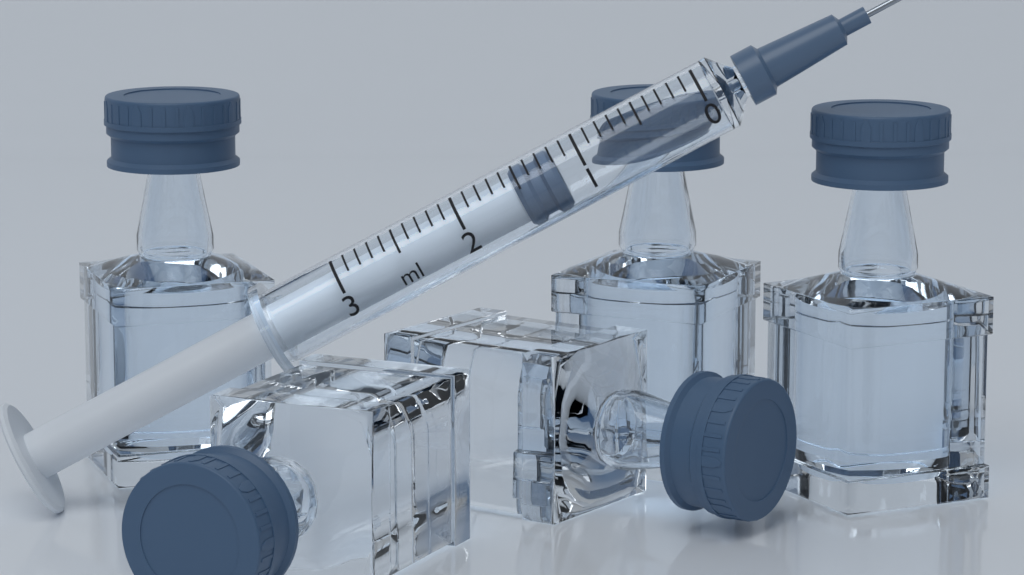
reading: 1.2 ml
